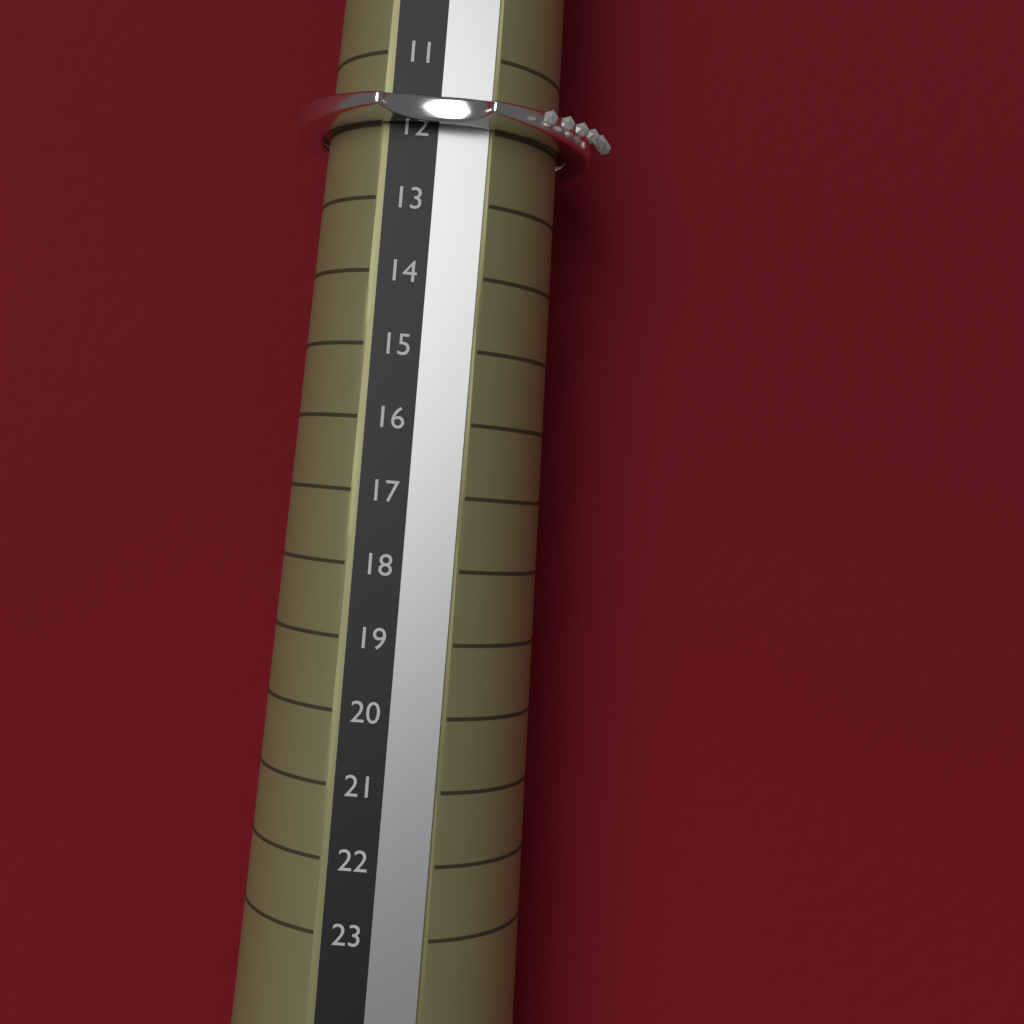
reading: 12 (no unit)
